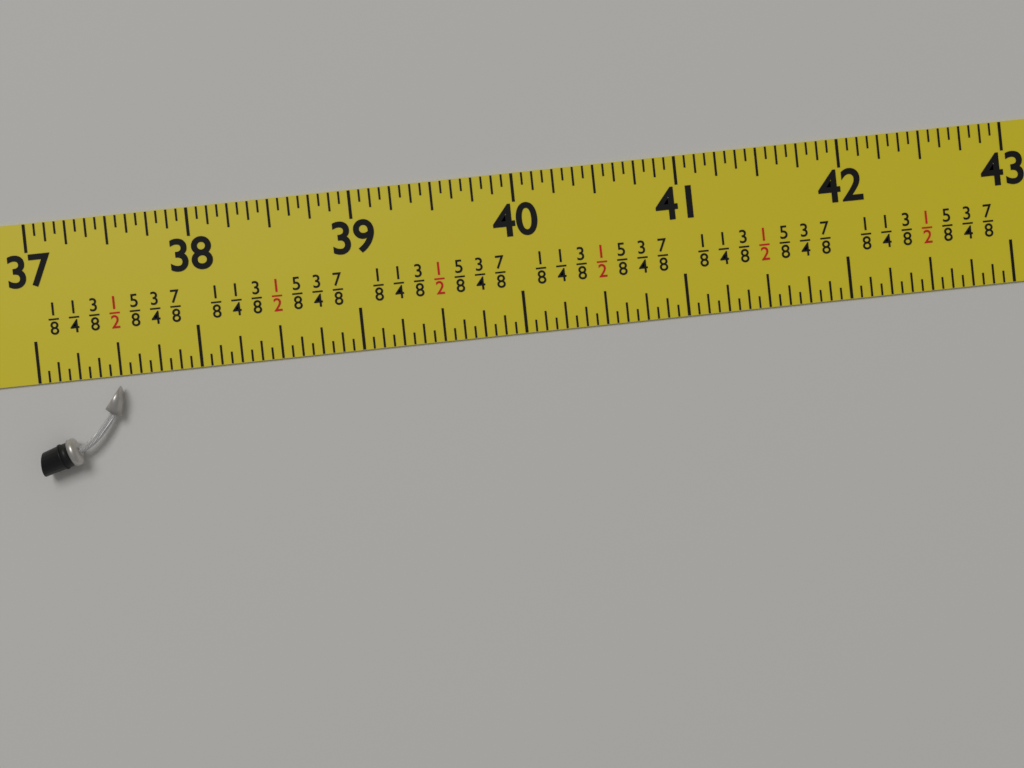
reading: 37.5000 in
